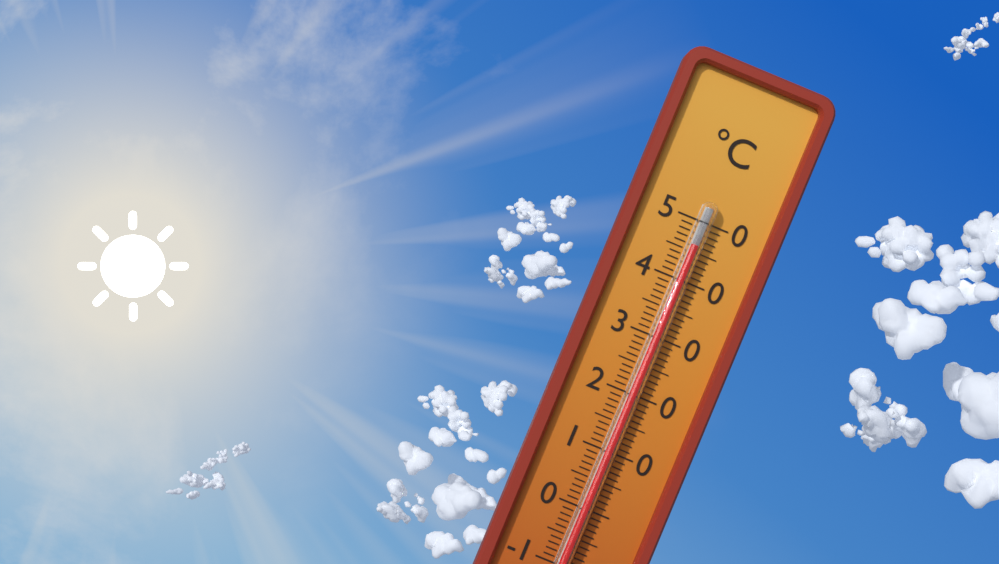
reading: 46 °C
